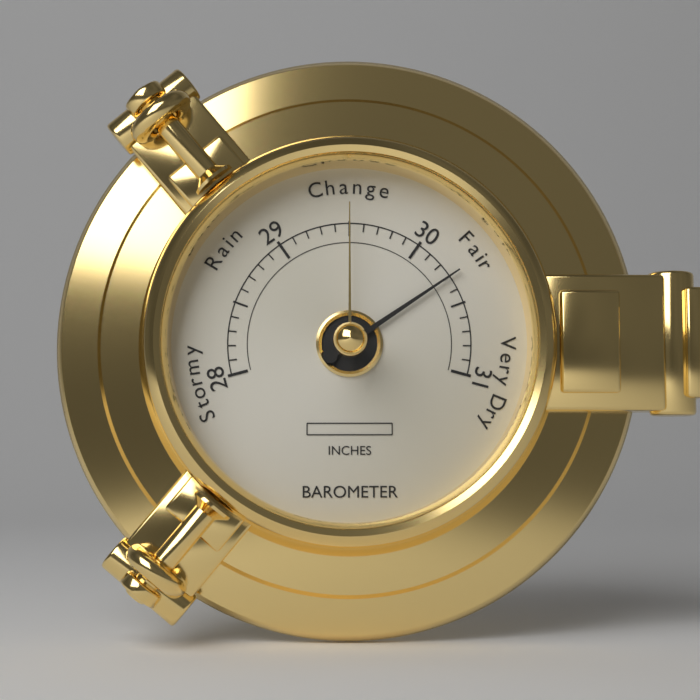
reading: 30.3 inches
